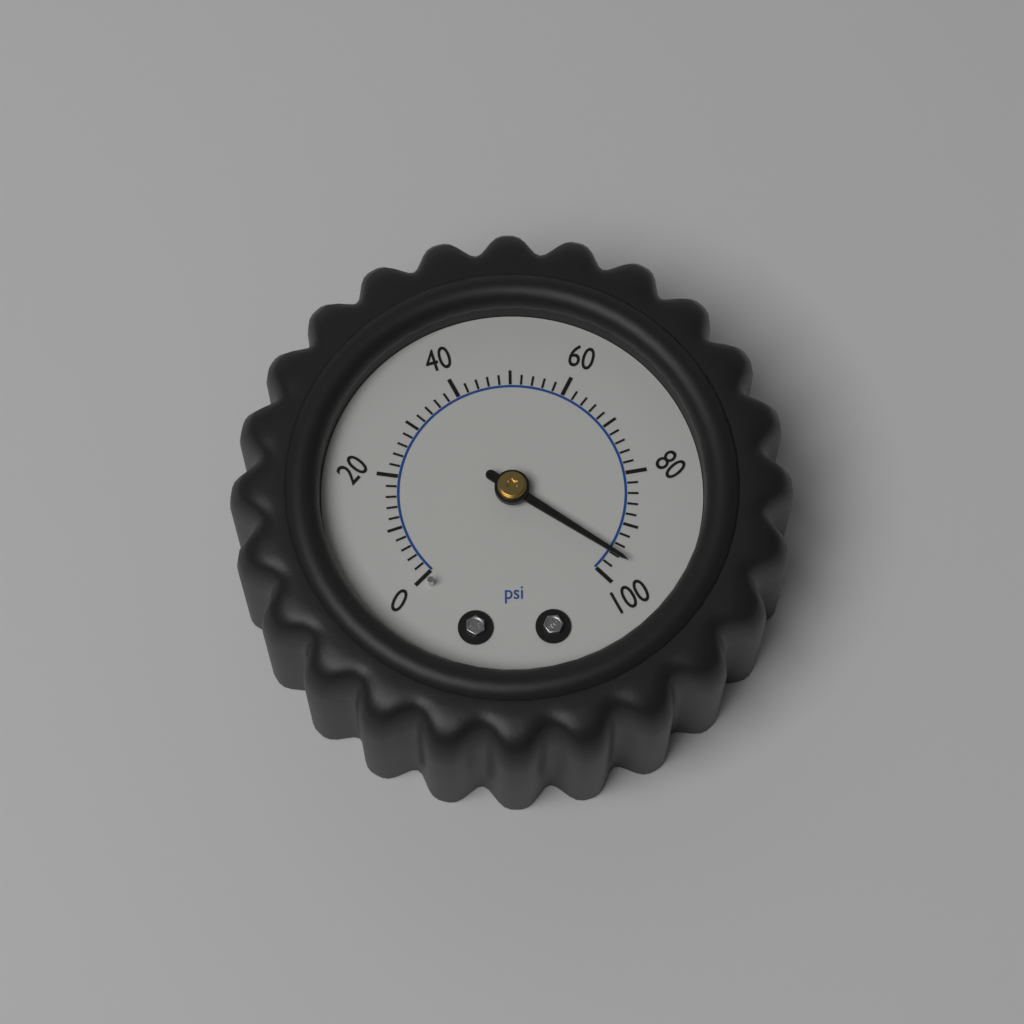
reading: 96 psi
